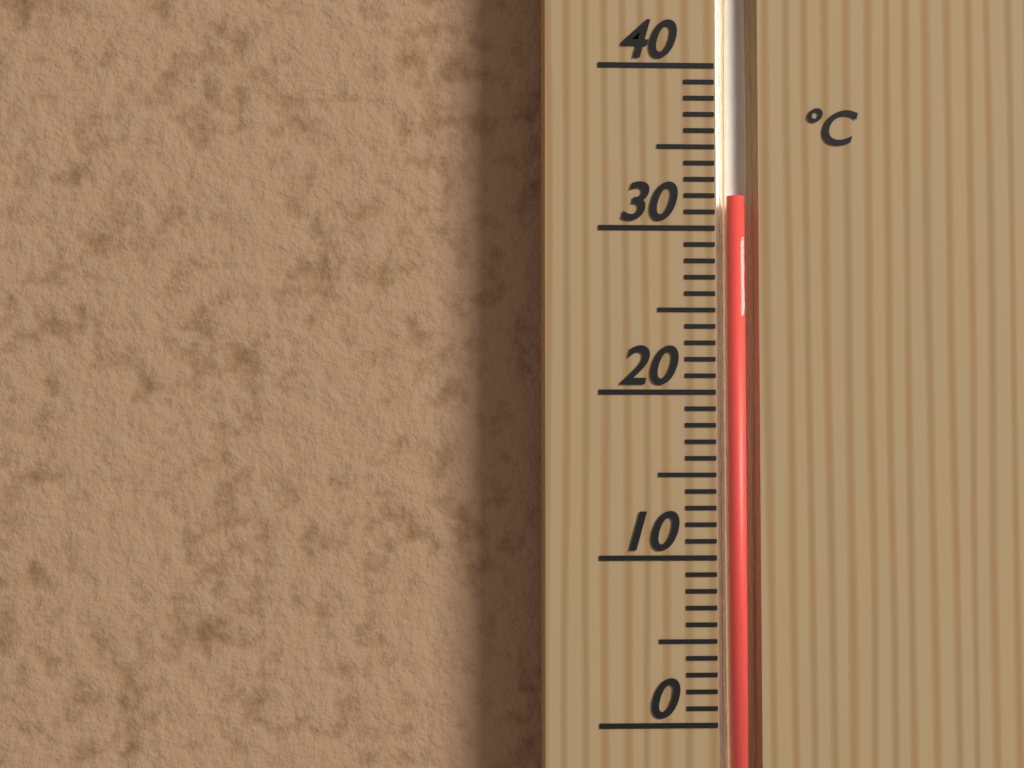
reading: 32 °C
